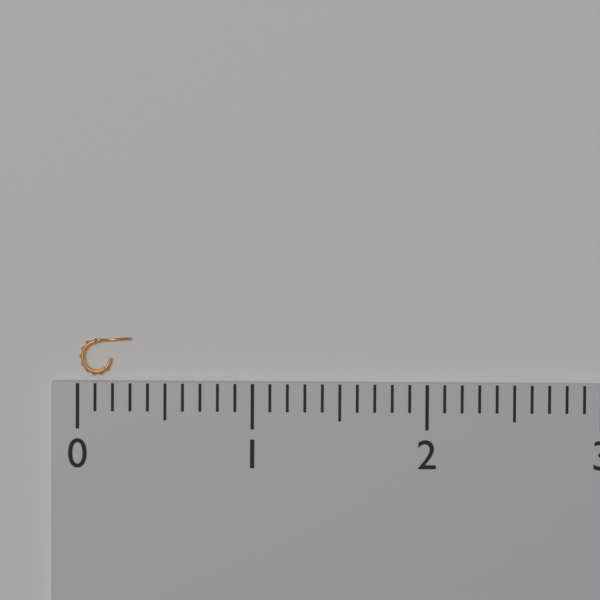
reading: 0.3 (no unit)
